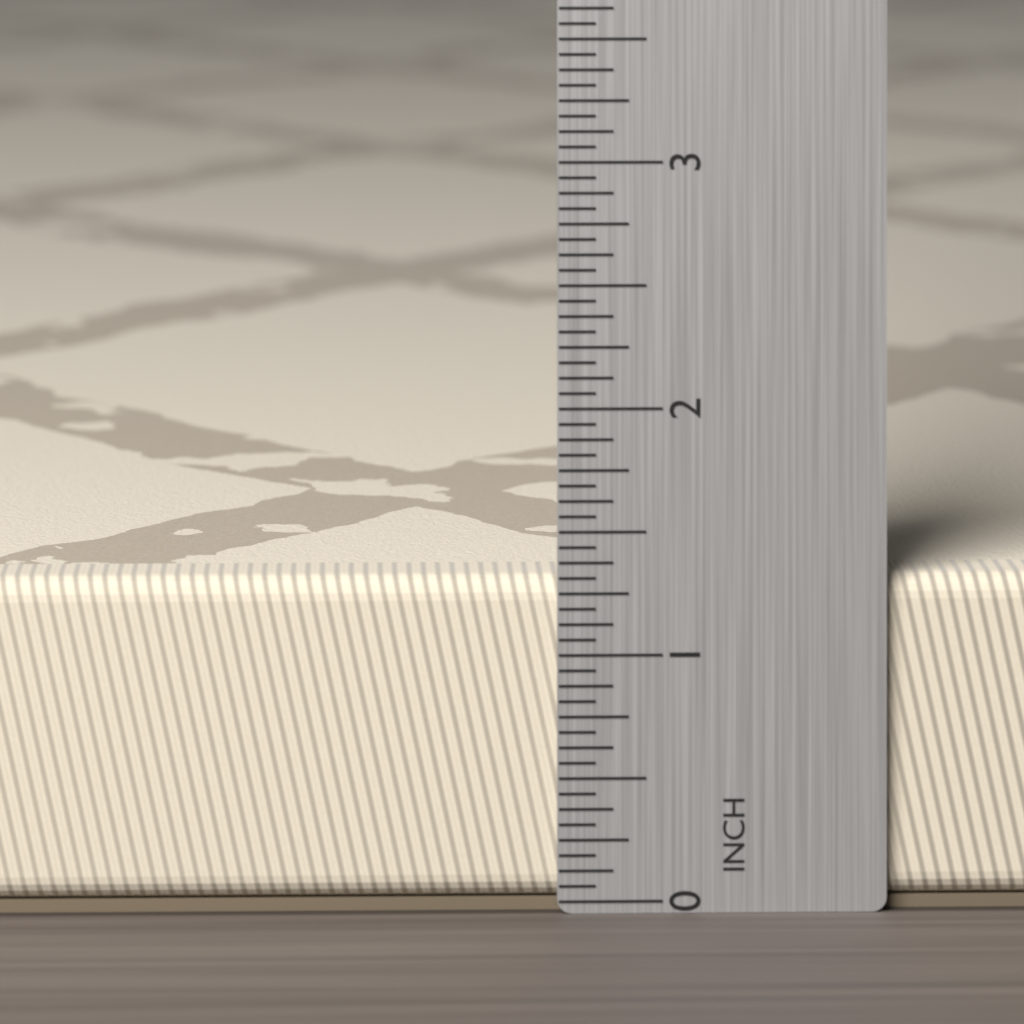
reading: 1.3125 in
